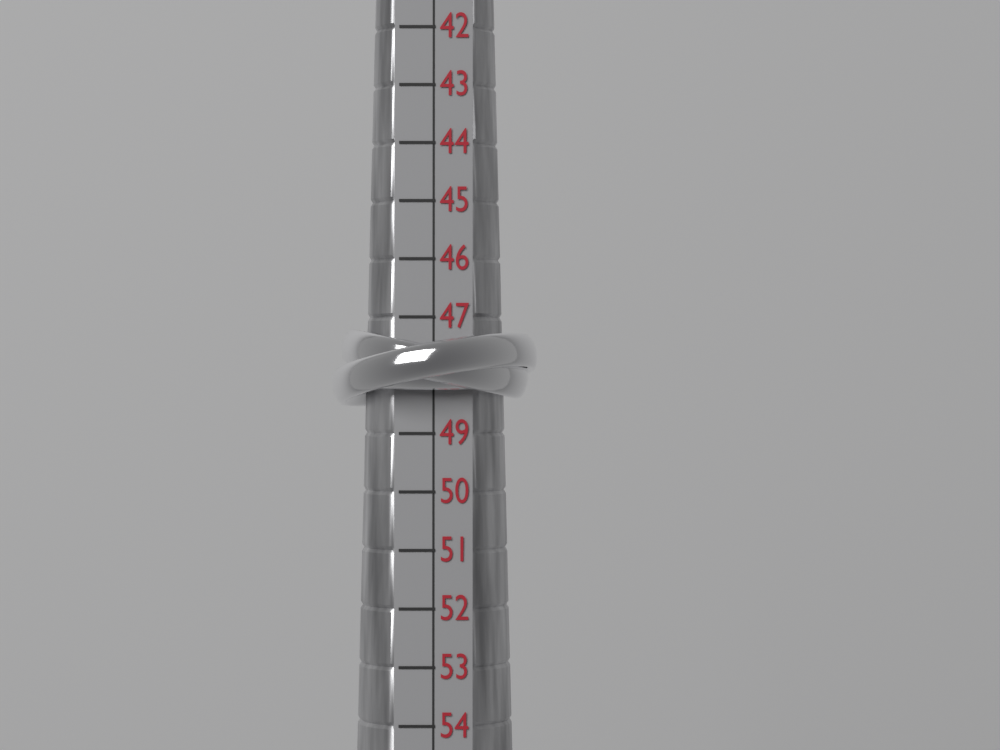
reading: 48.5 (no unit)
